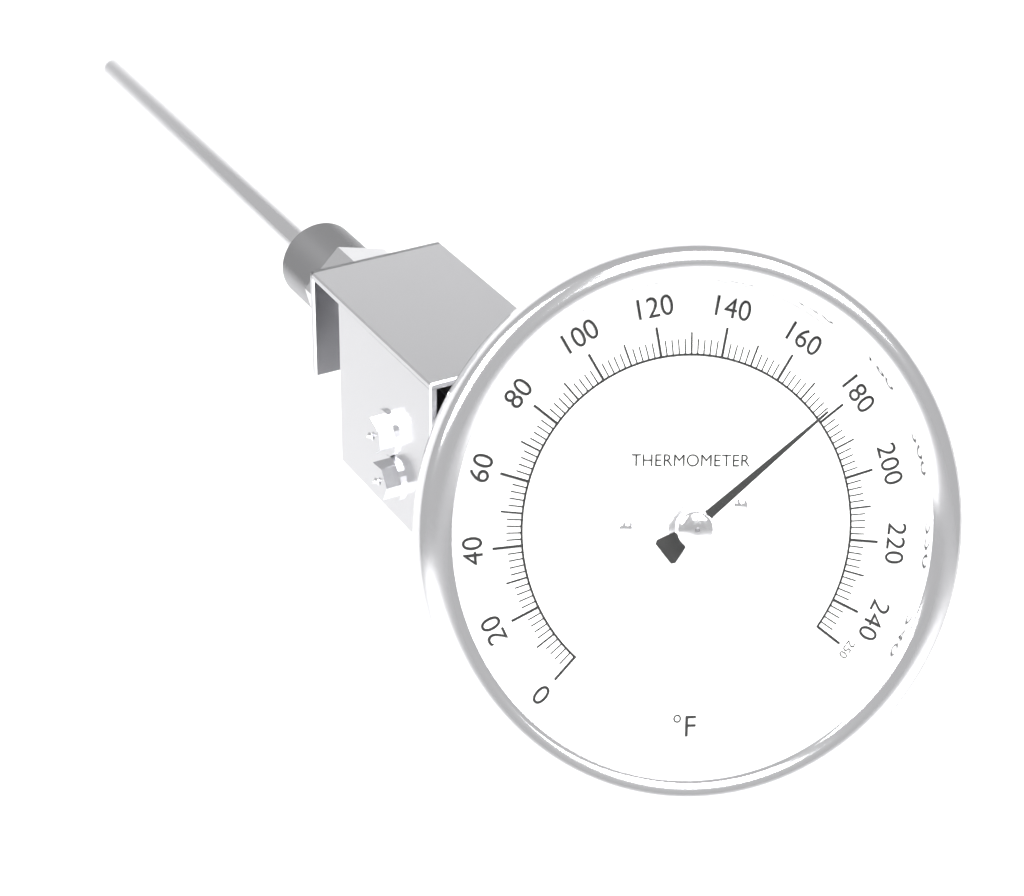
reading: 178 °F
